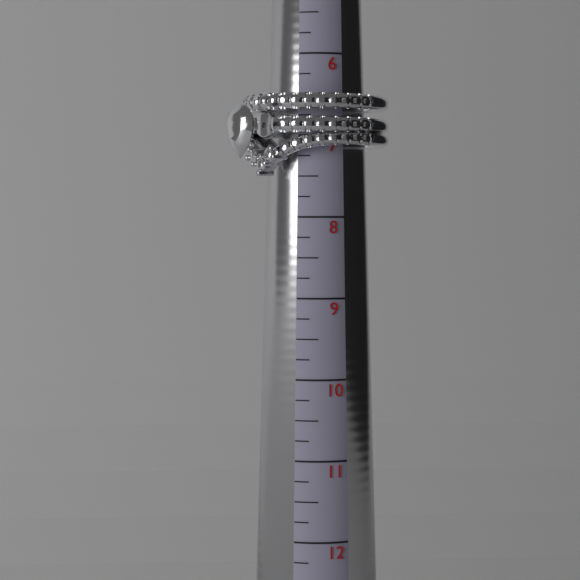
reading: 7.50 (no unit)
